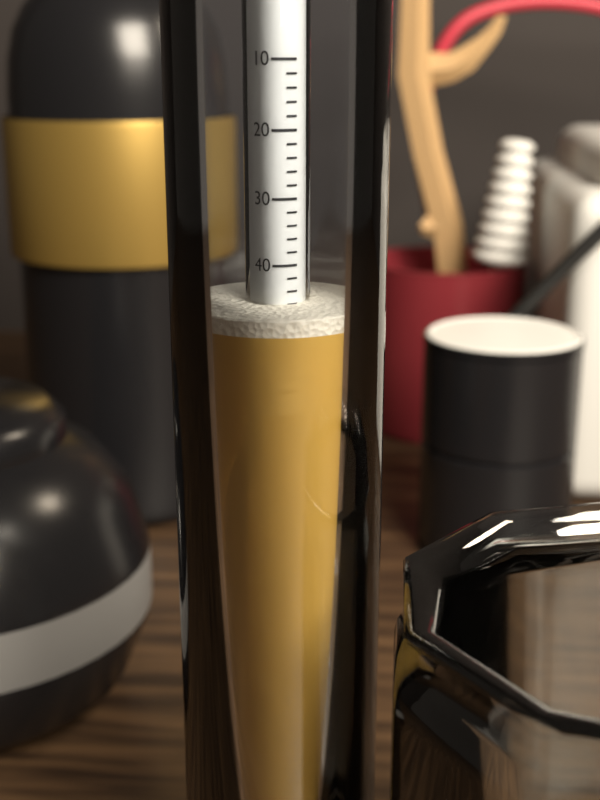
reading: 46 (no unit)
